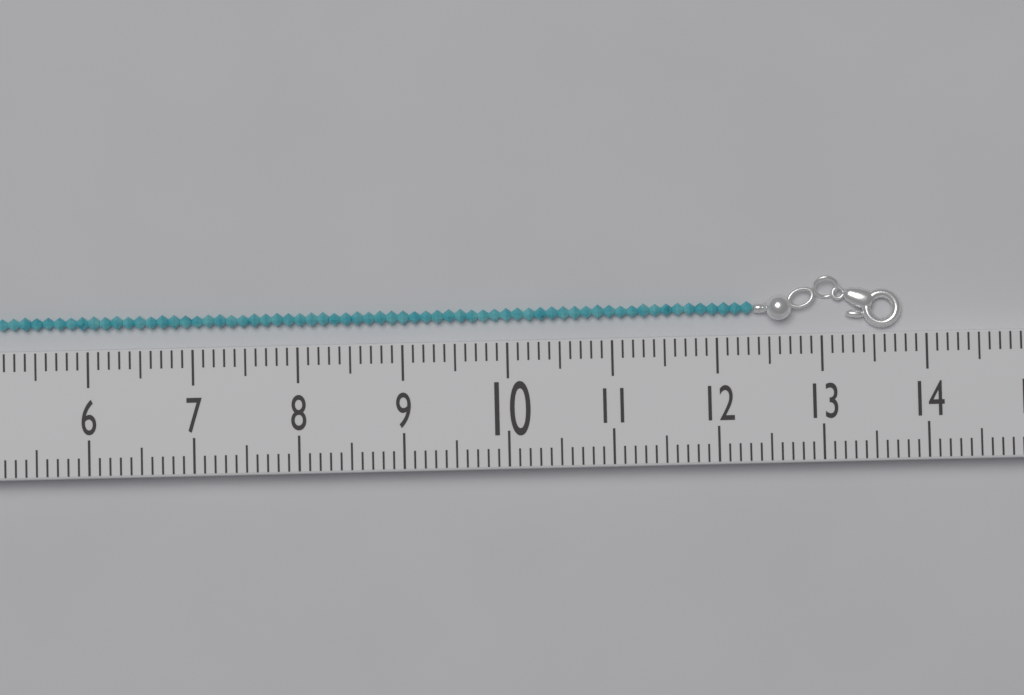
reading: 13.8 (no unit)
